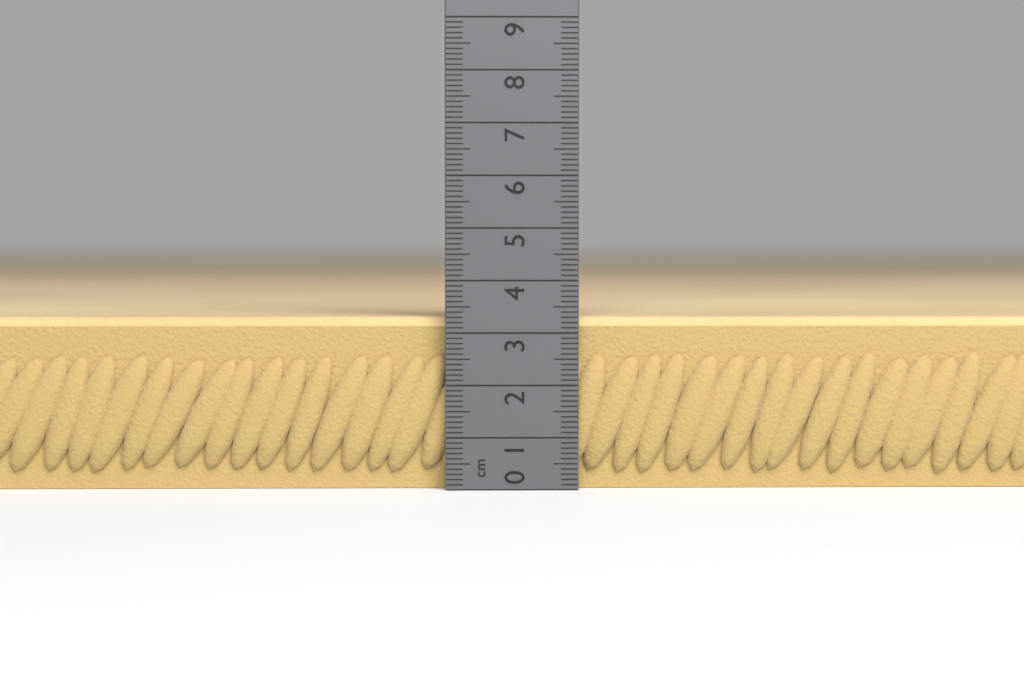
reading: 3.3 cm
